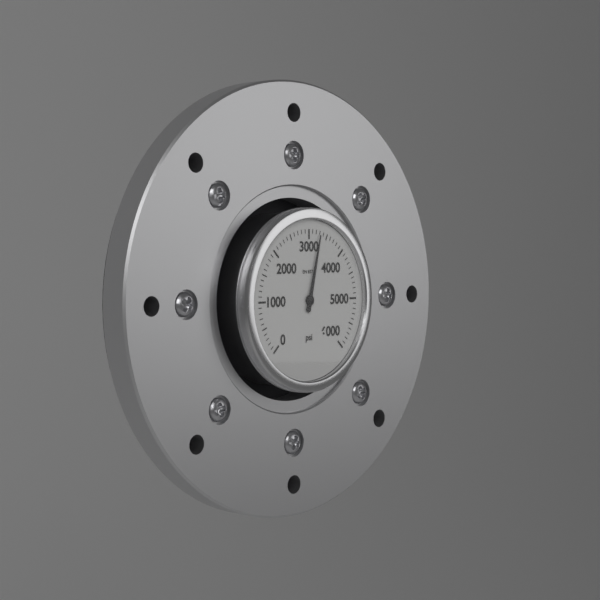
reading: 3300 psi
